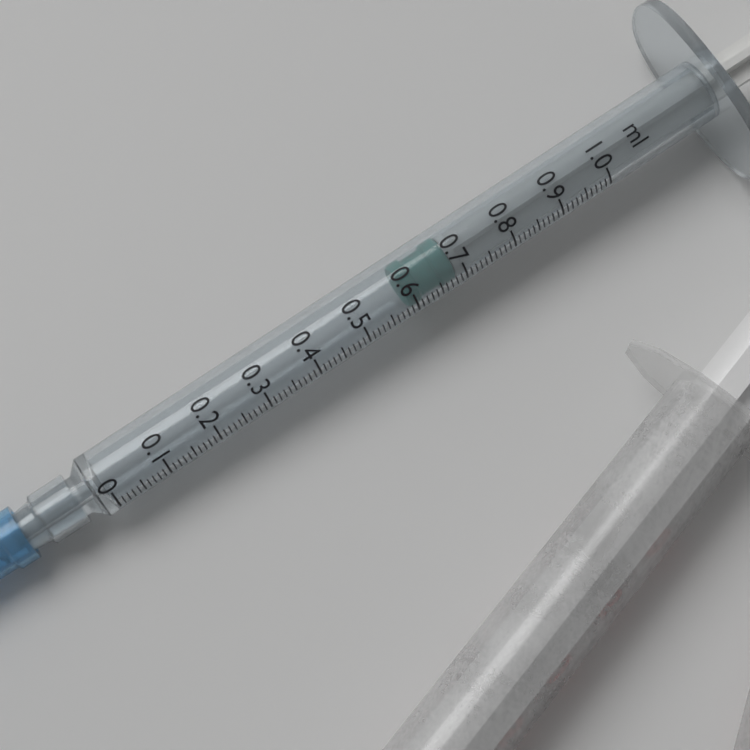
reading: 0.59 ml
